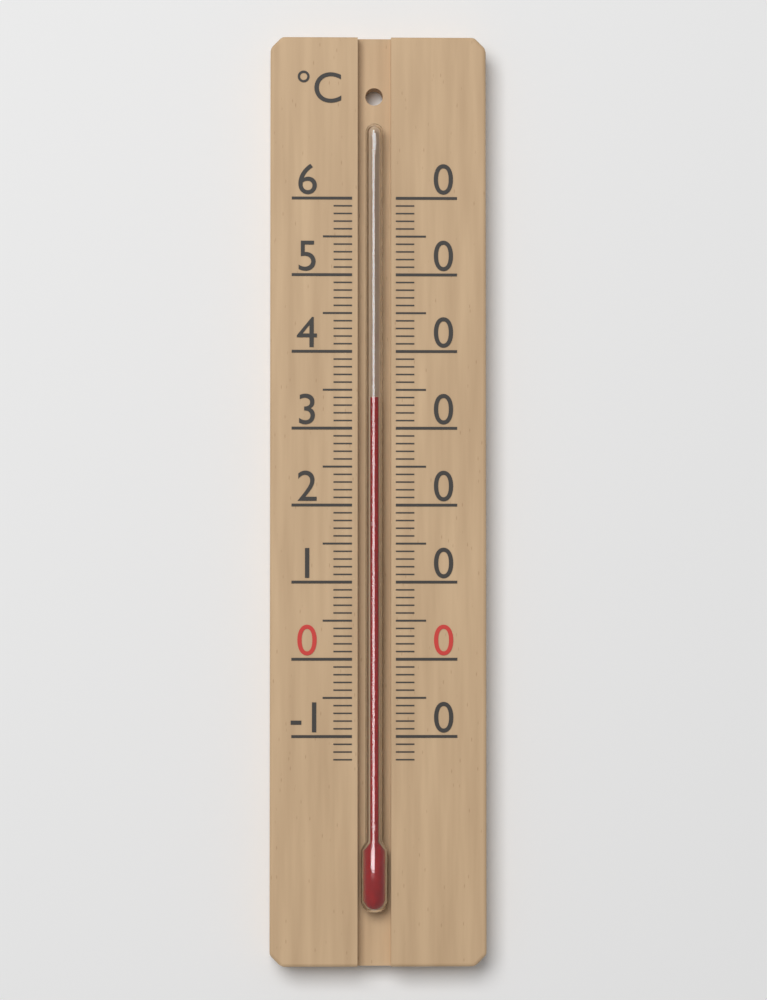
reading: 34 °C
